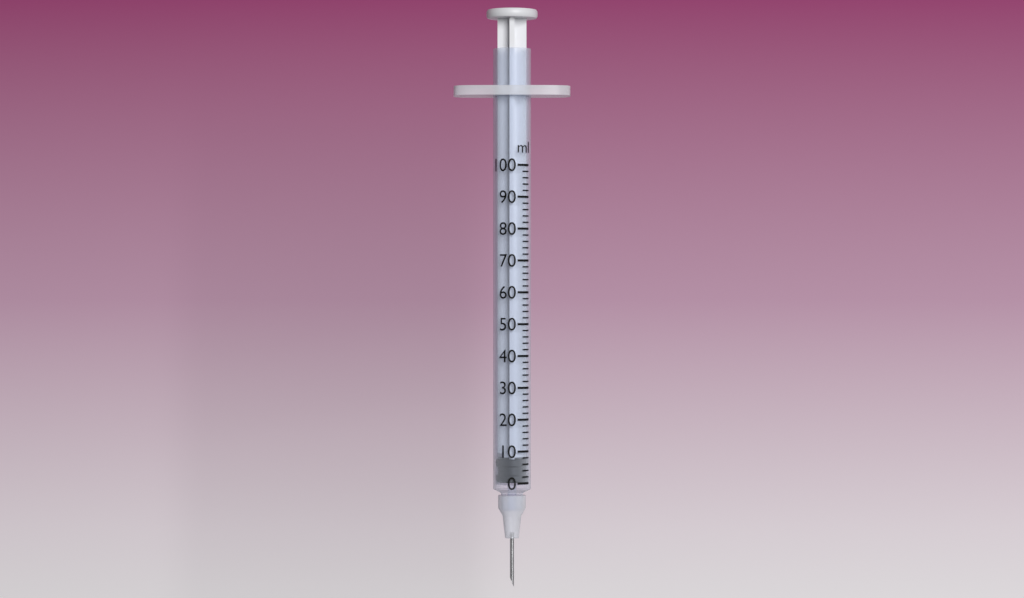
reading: 0 ml
